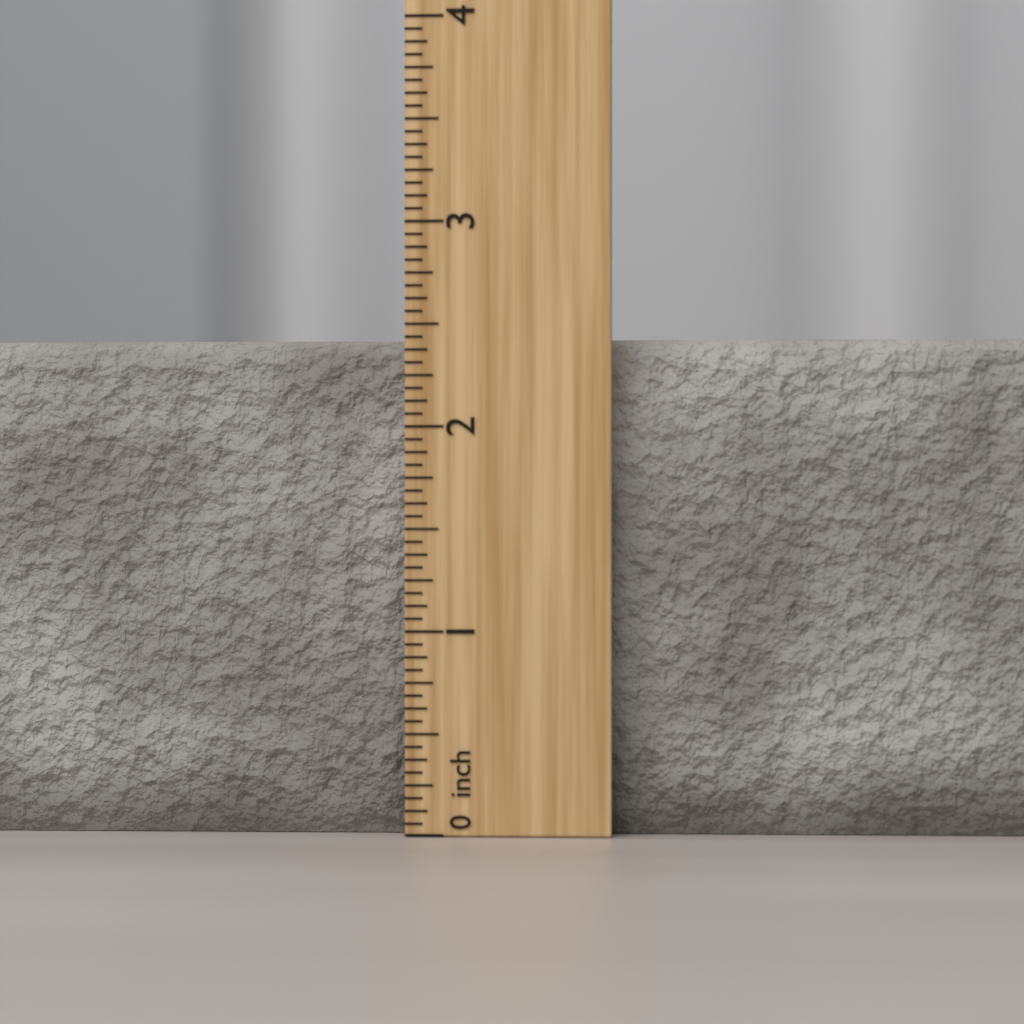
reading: 2.4375 inch
